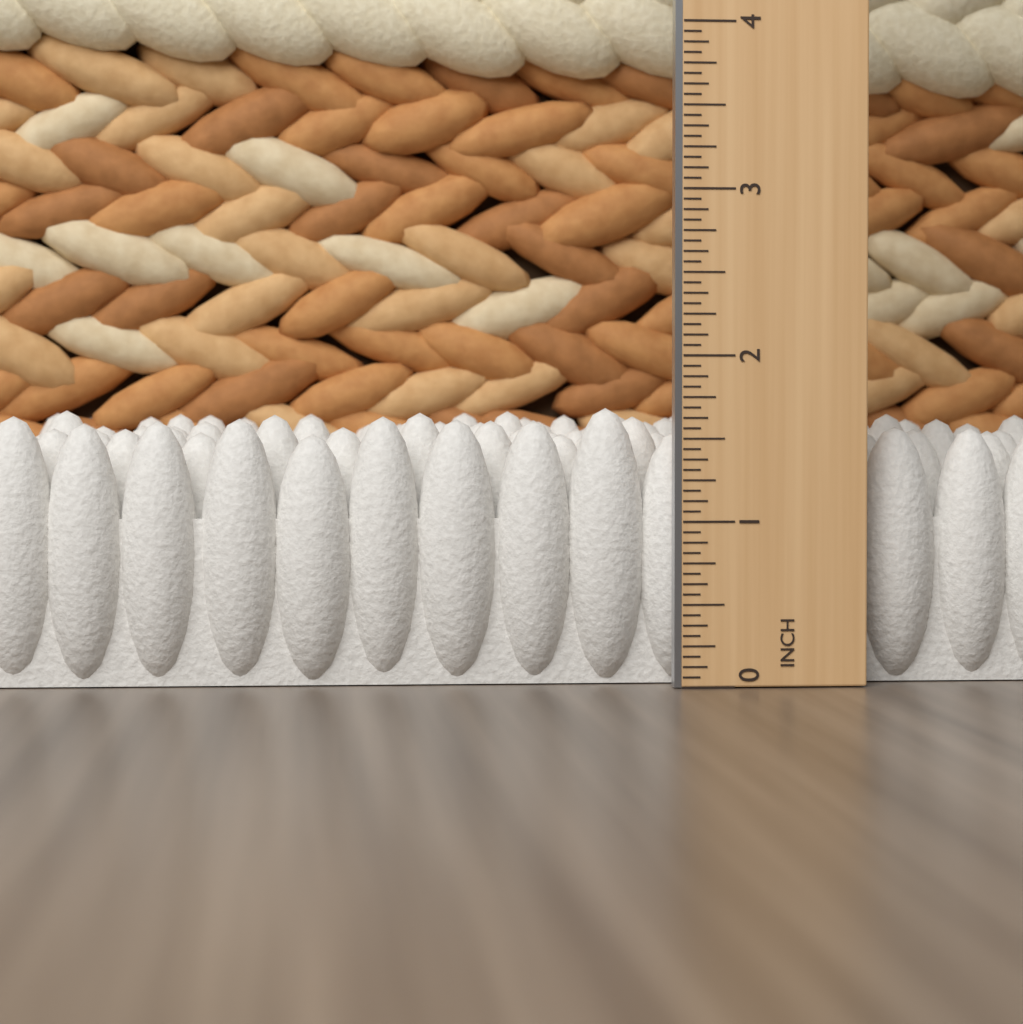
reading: 1.6875 in
